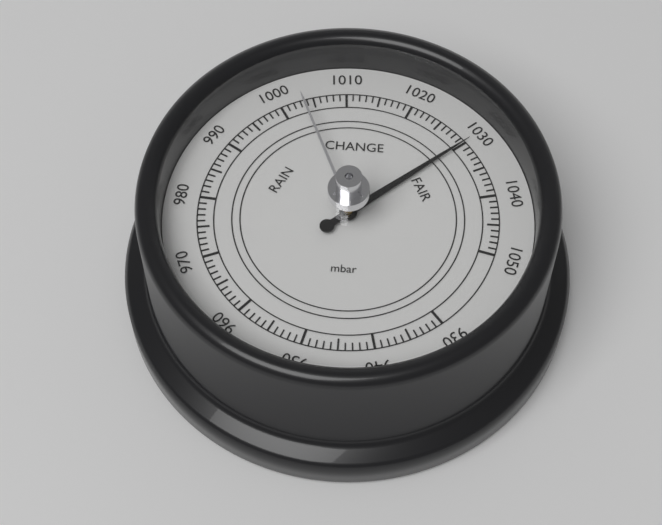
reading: 1030 mbar
